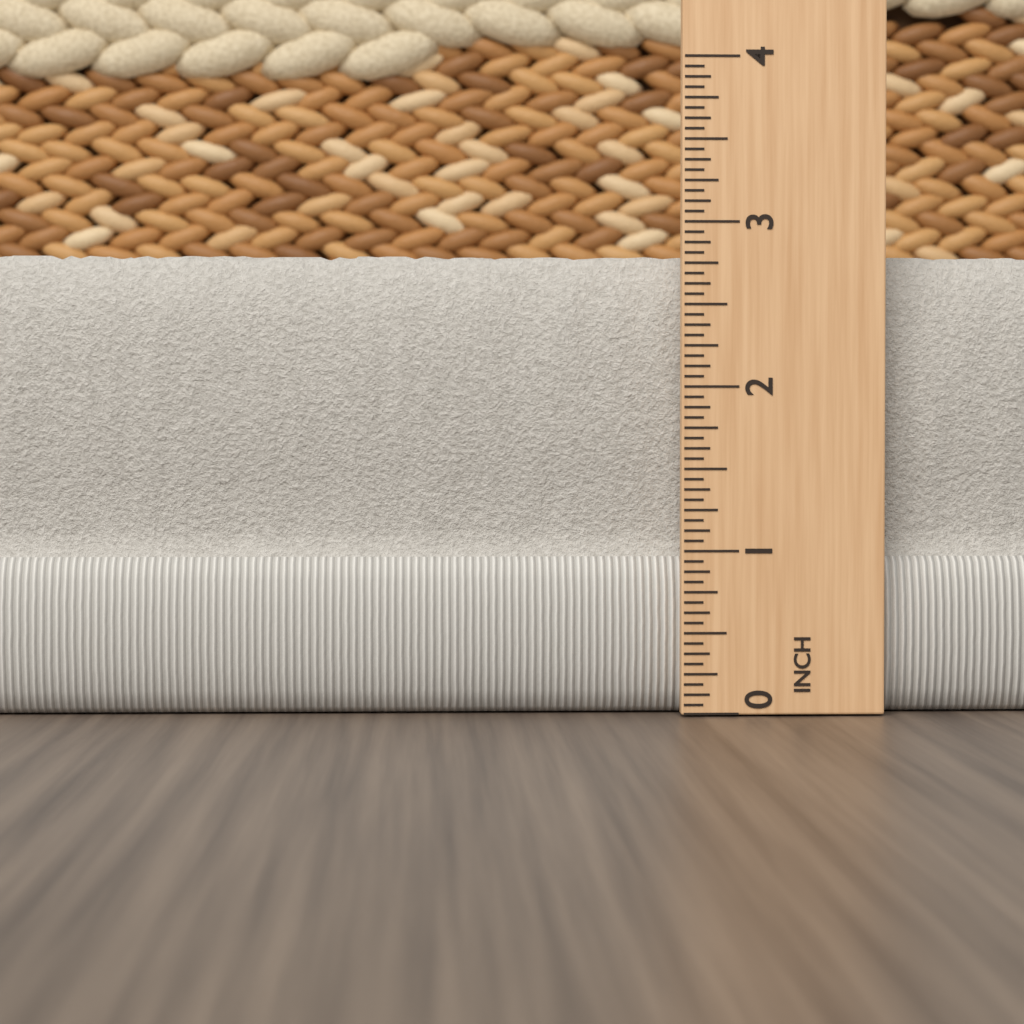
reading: 2.8125 in
